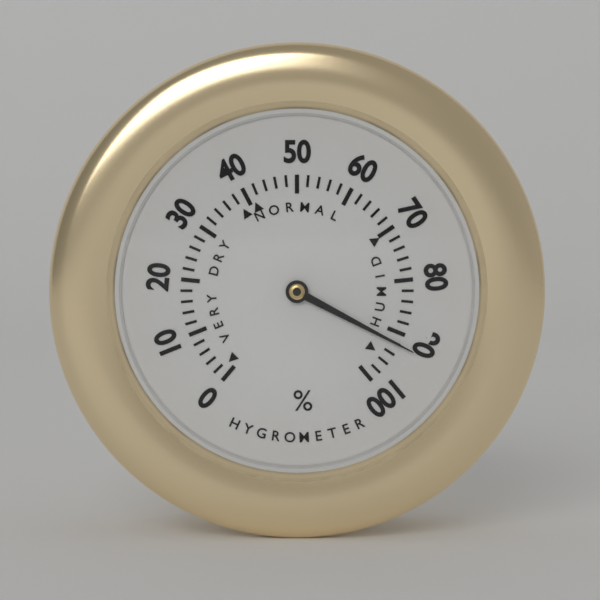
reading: 92 %
